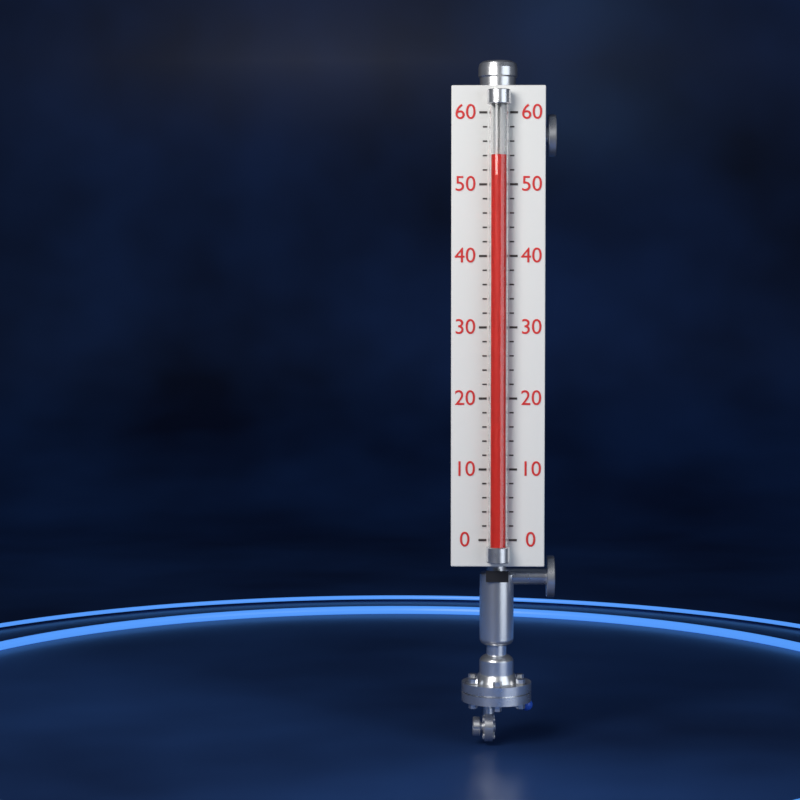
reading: 54 (no unit)
